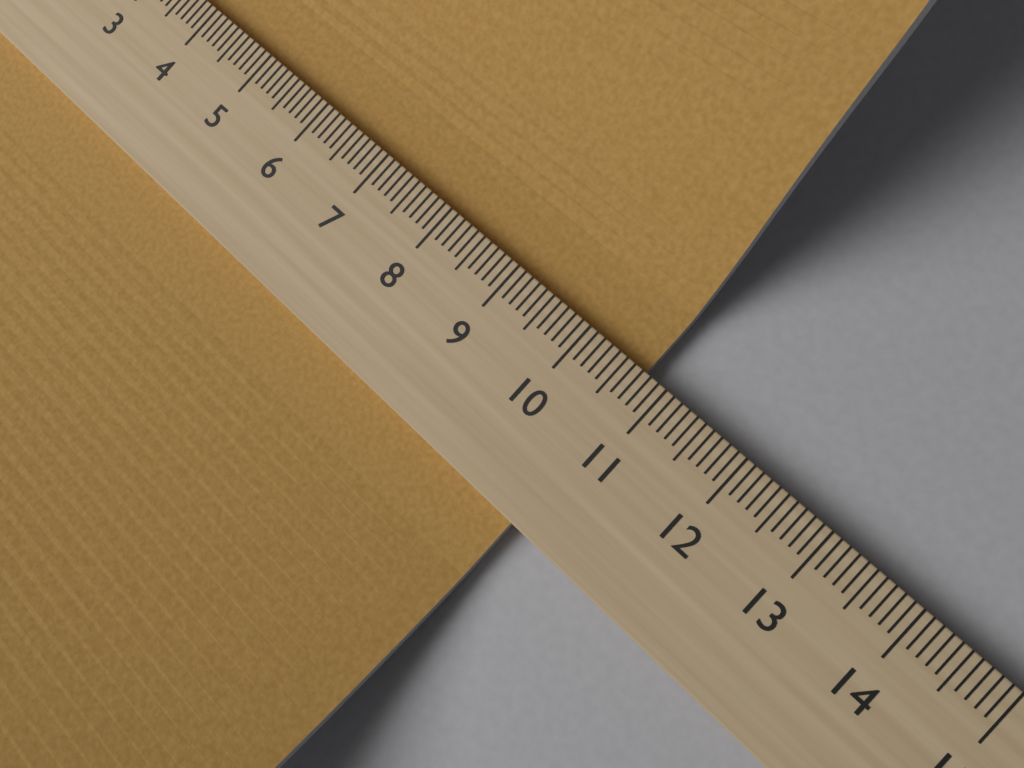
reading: 10.7 (no unit)
